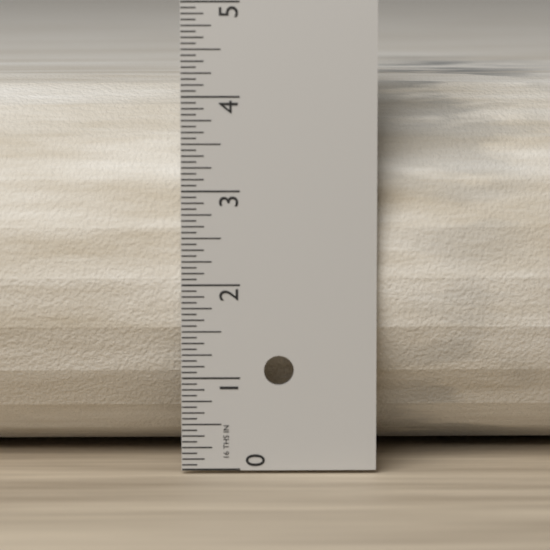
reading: 4.1250 in
